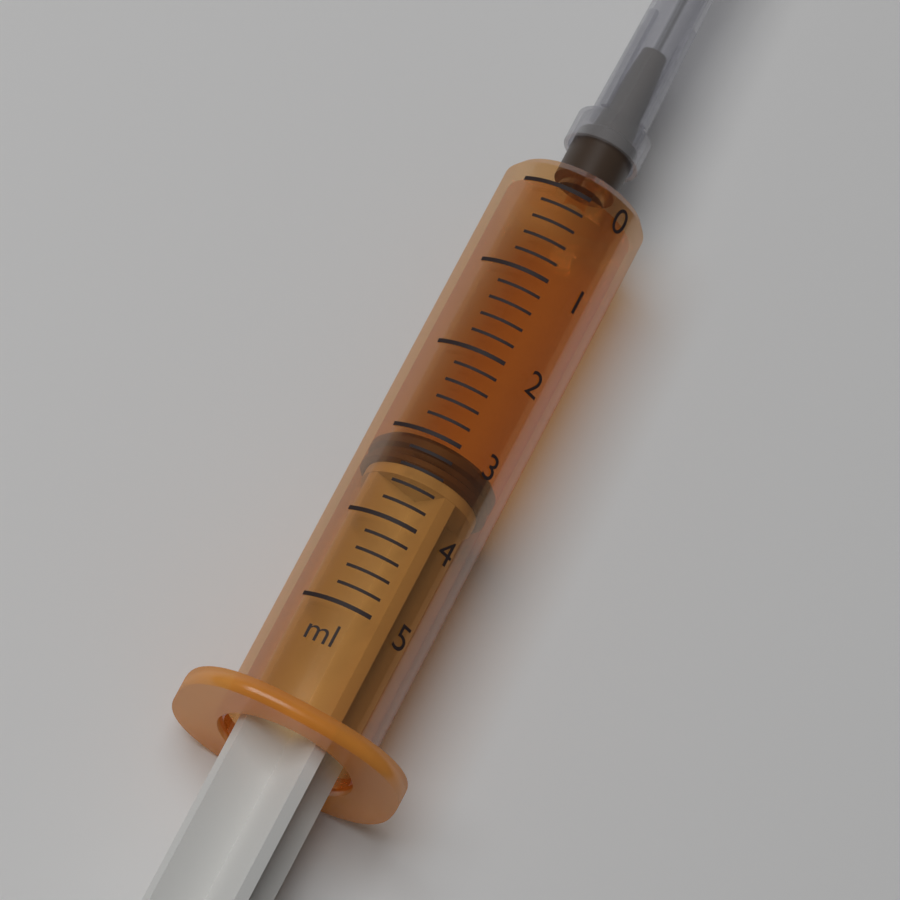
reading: 3.0 ml
